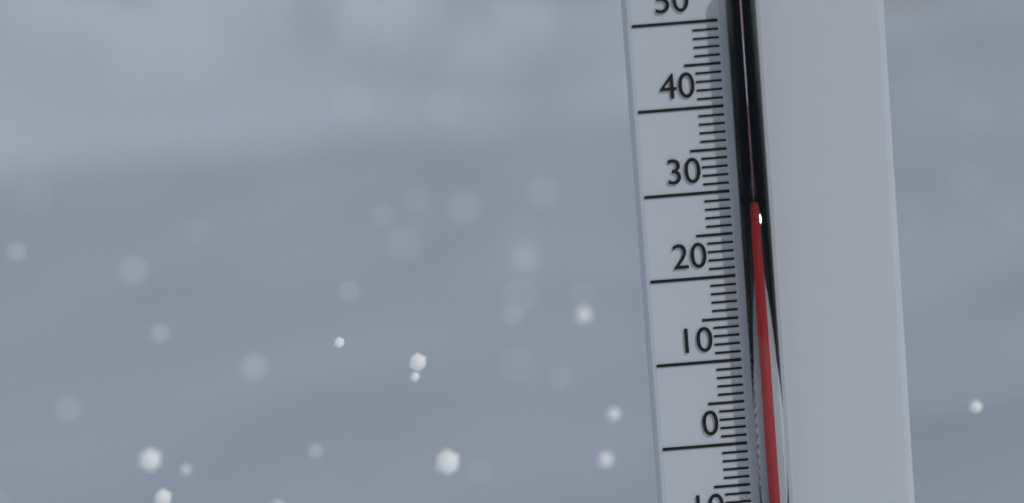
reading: 27 °C
